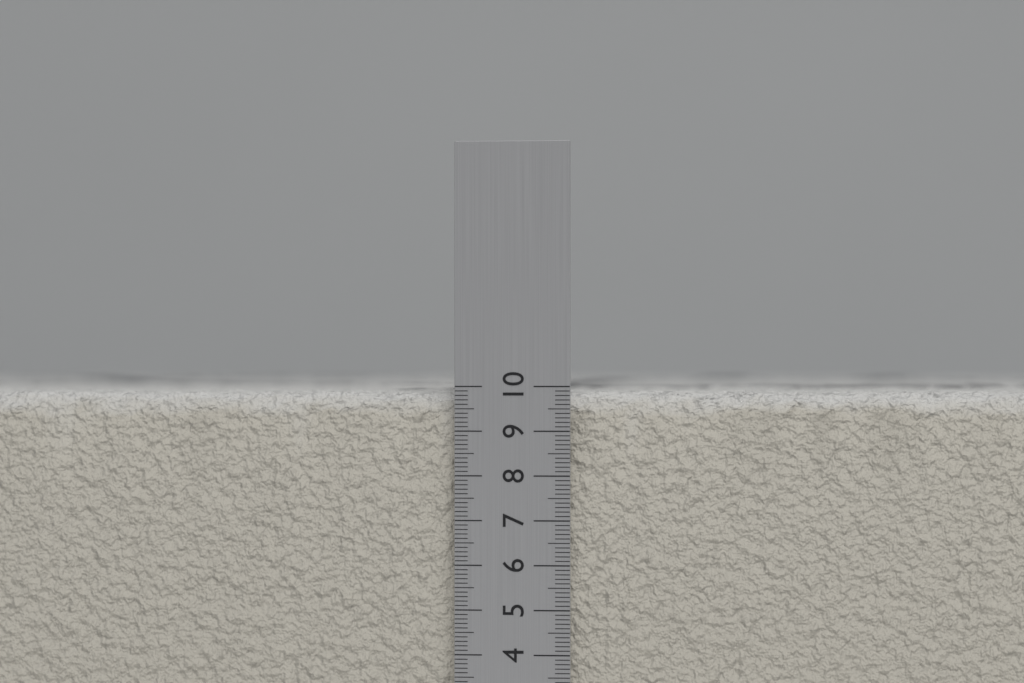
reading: 9.9 cm
